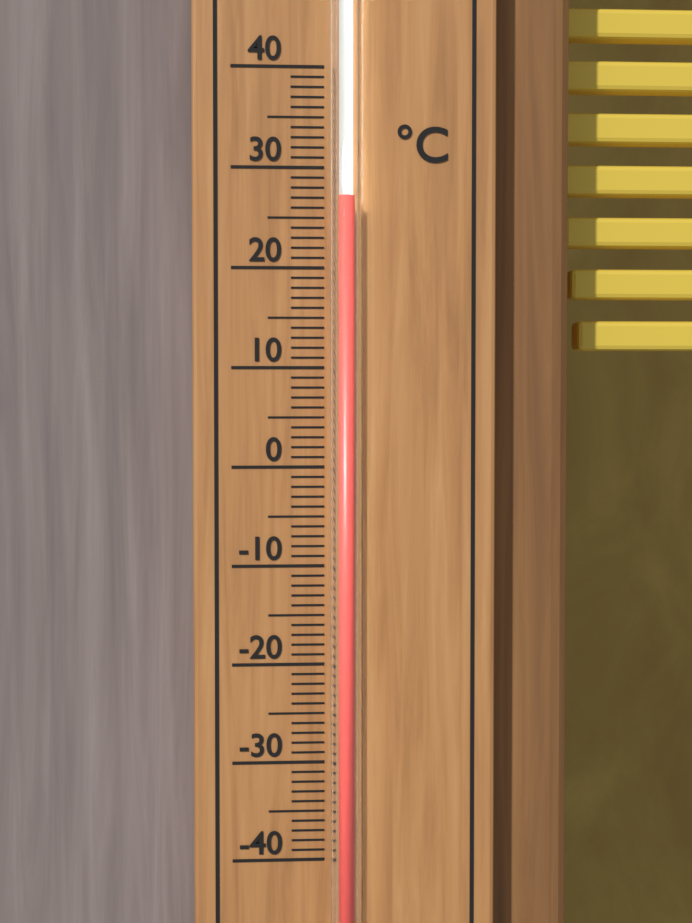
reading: 27 °C
